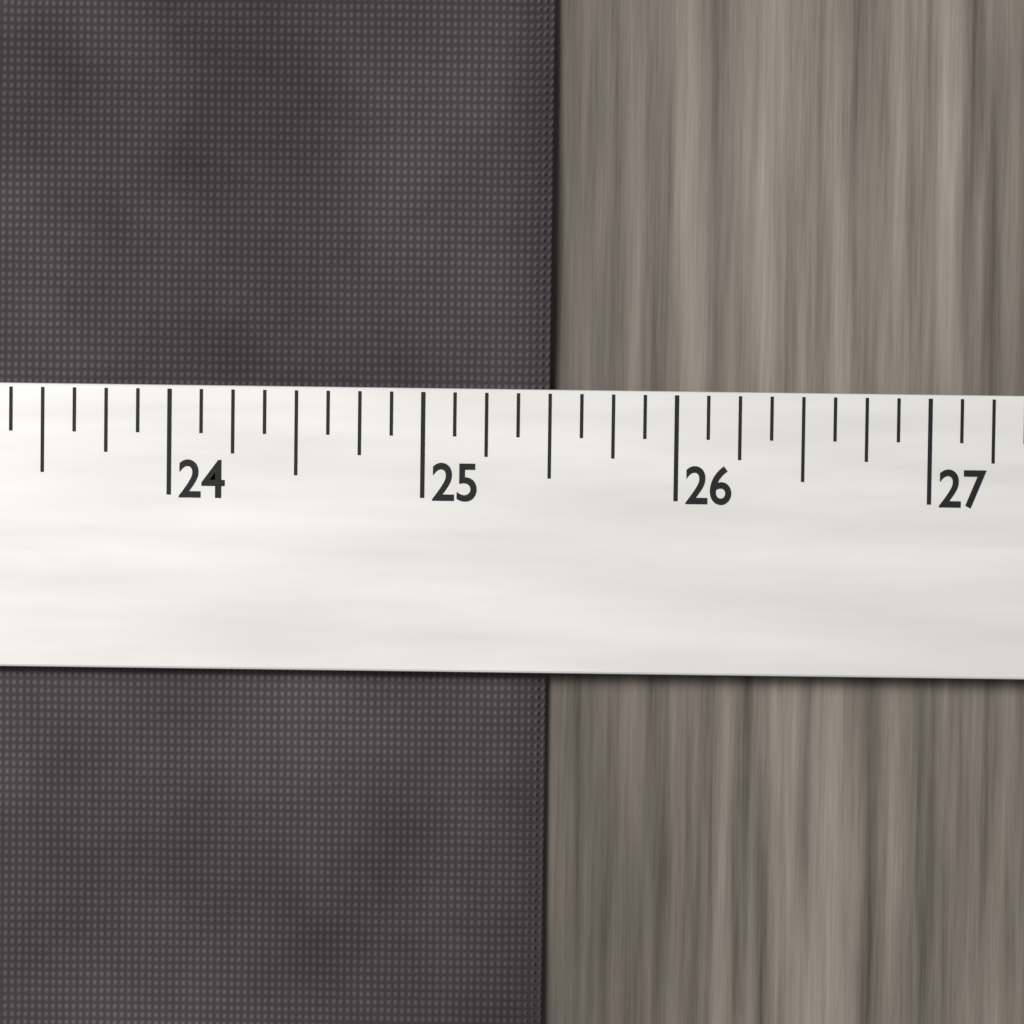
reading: 25.500 (no unit)
